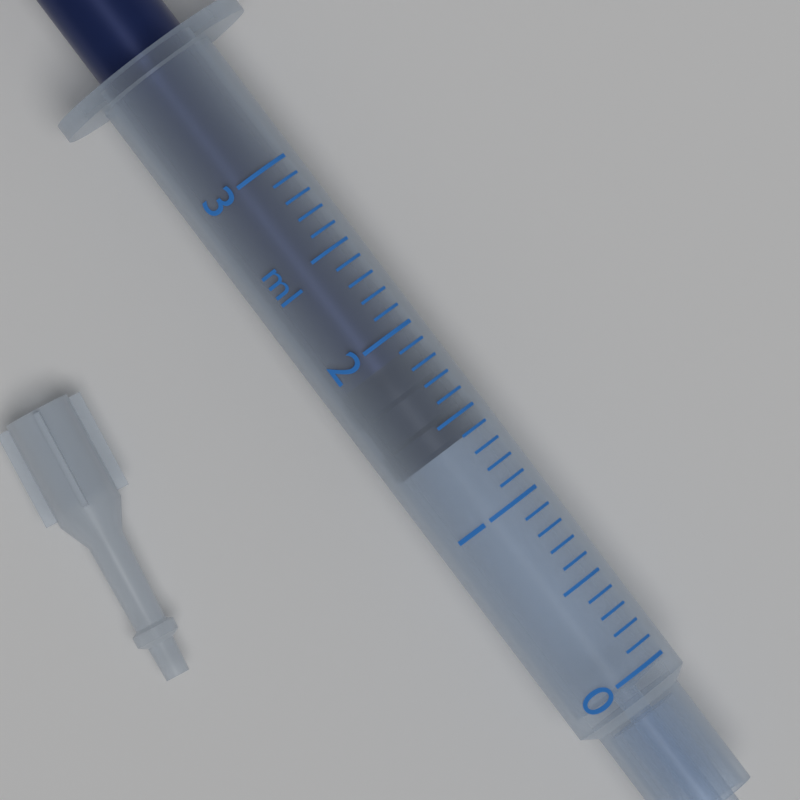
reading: 1.4 ml
